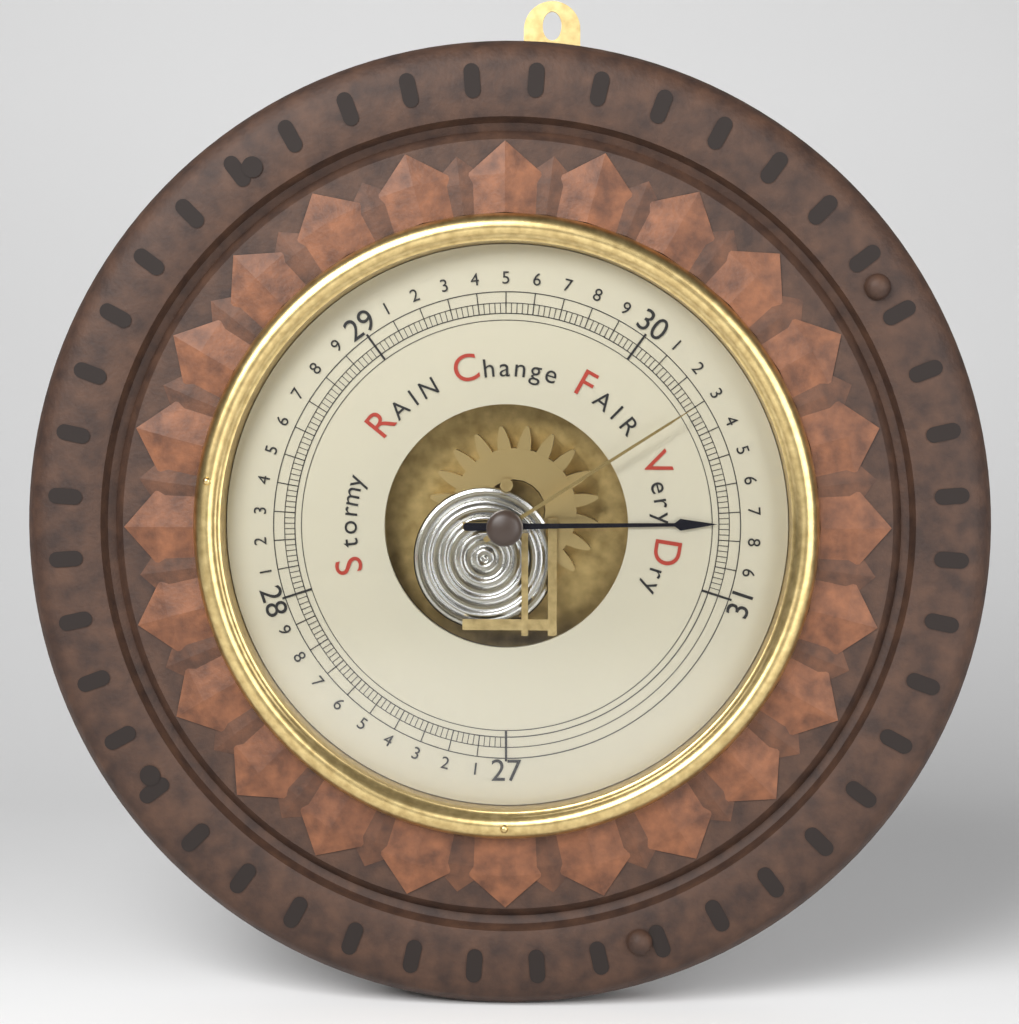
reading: 30.74 inHg
